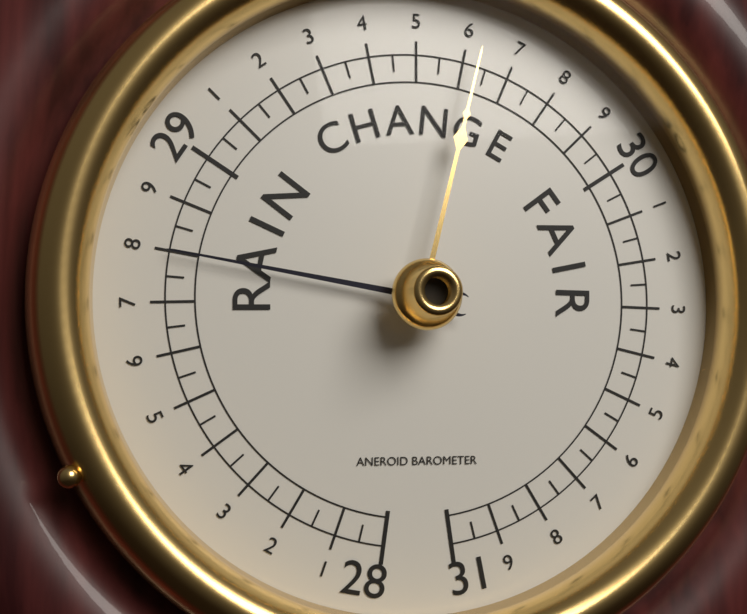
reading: 28.80 (no unit)
